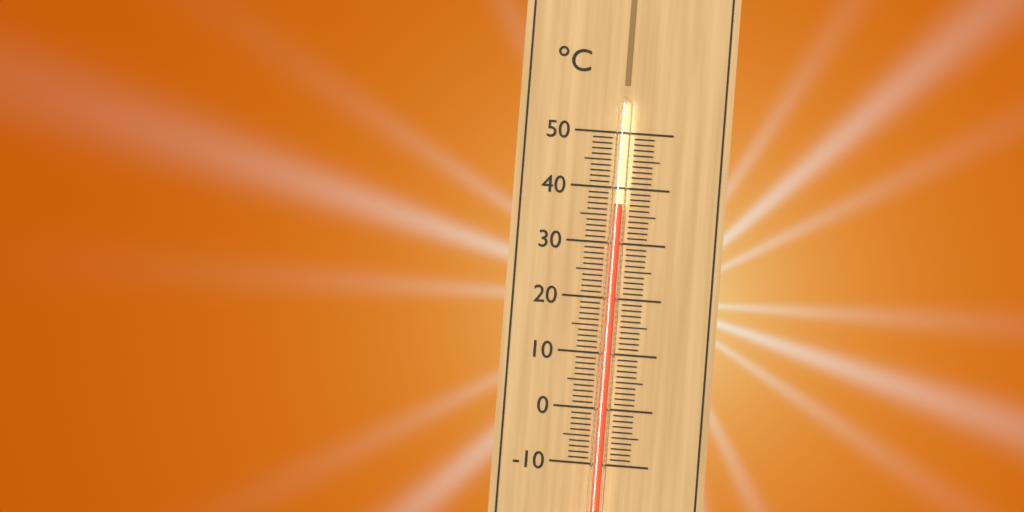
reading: 37 °C
